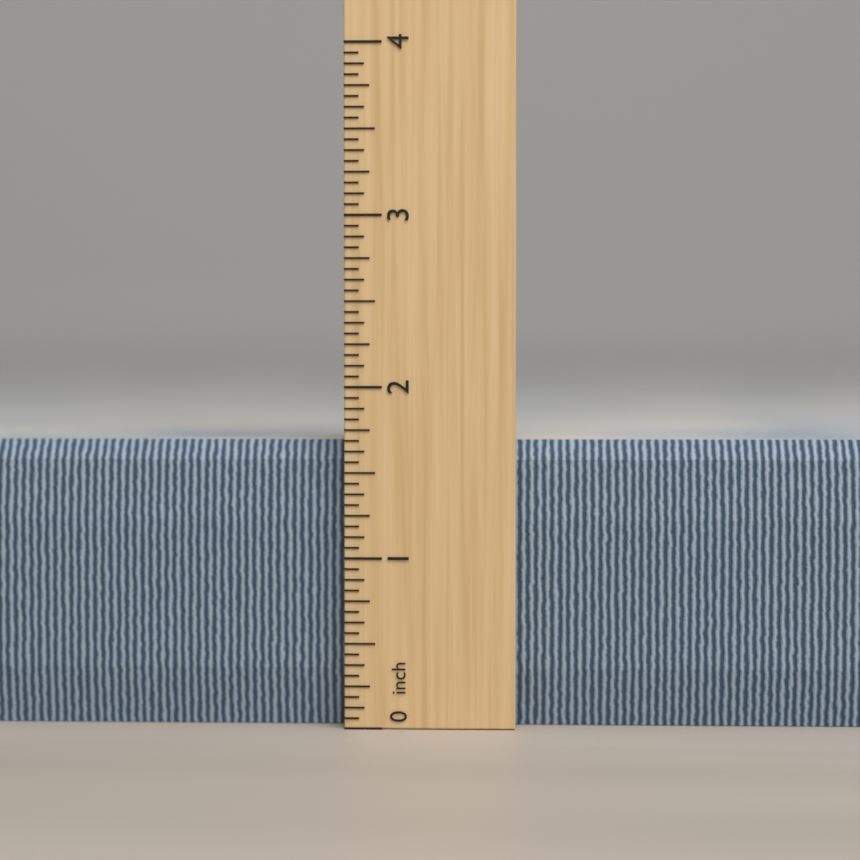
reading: 1.6875 inch
